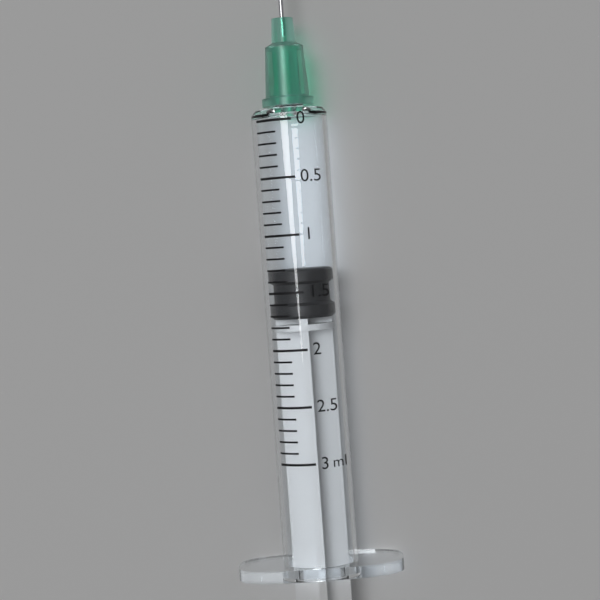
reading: 1.3 ml
